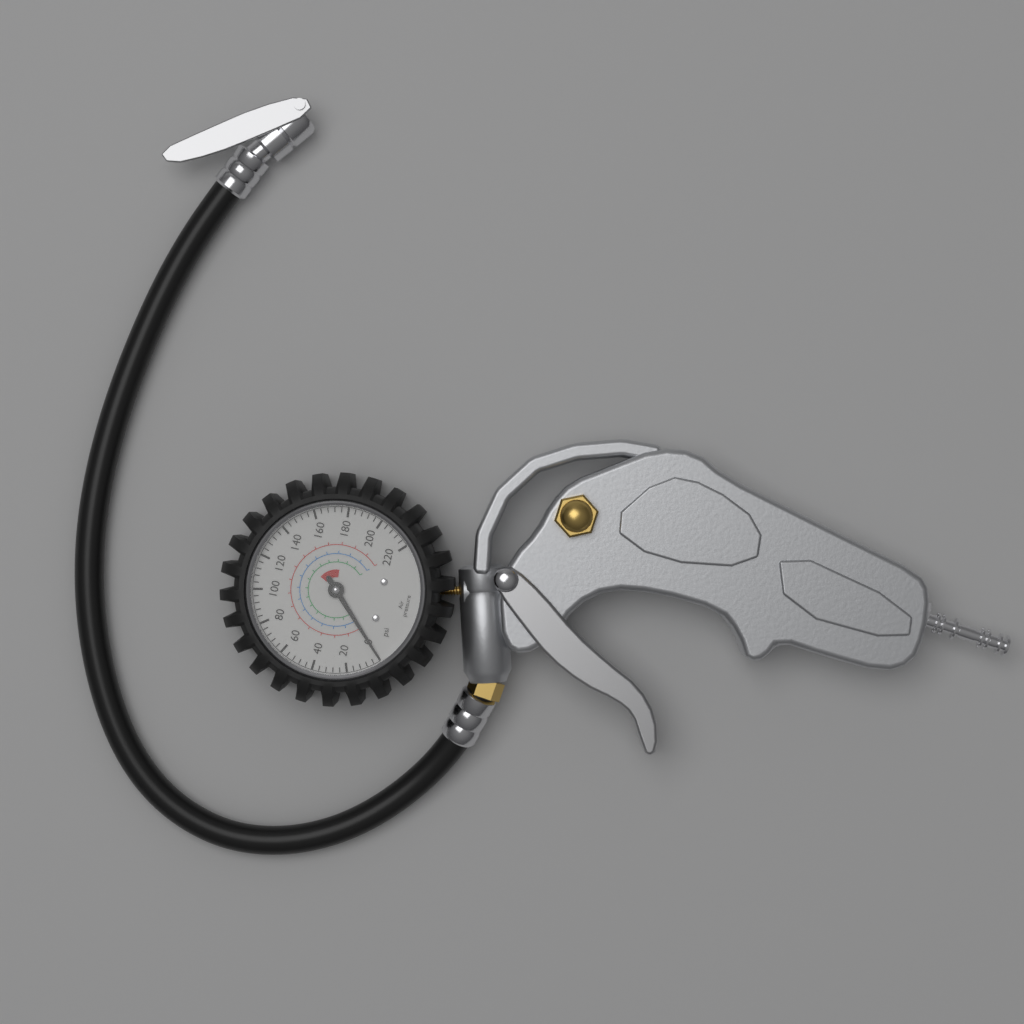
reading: 0 psi
